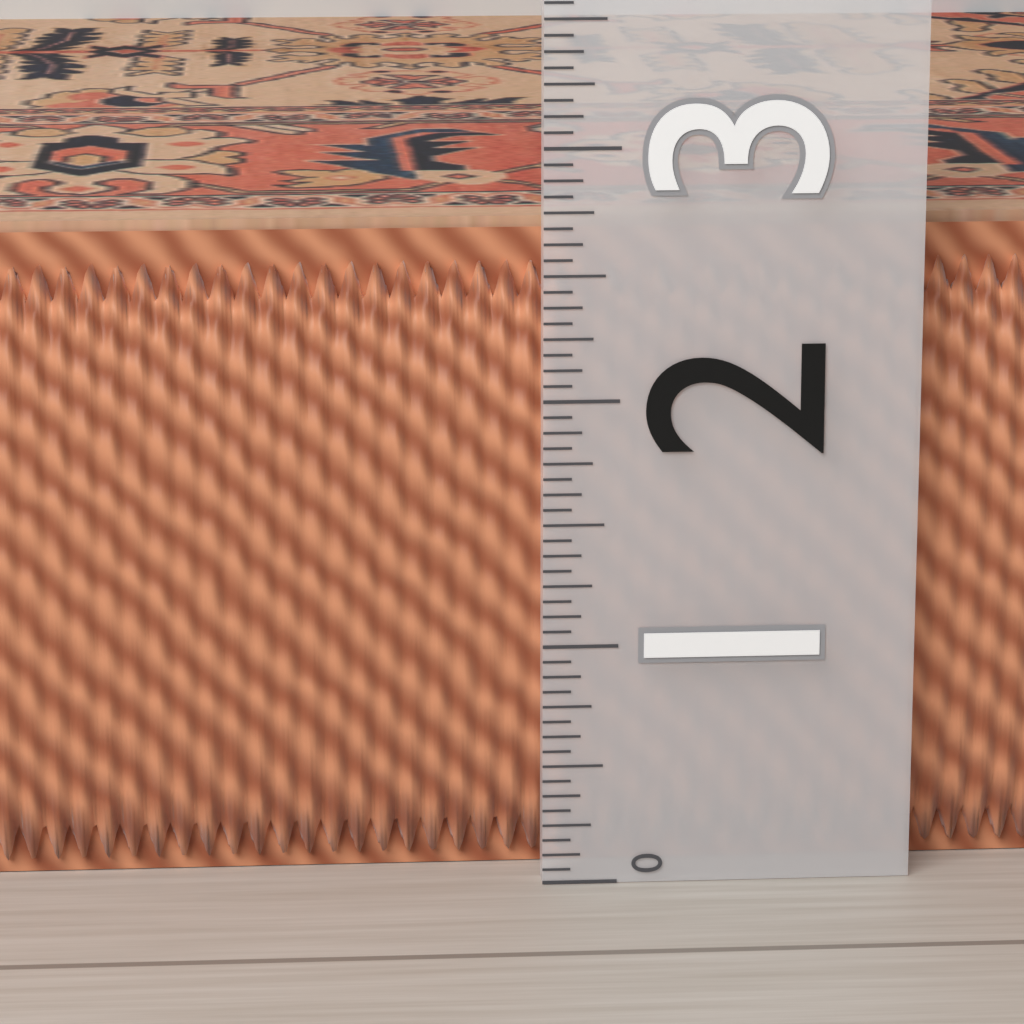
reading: 2.6875 (no unit)
